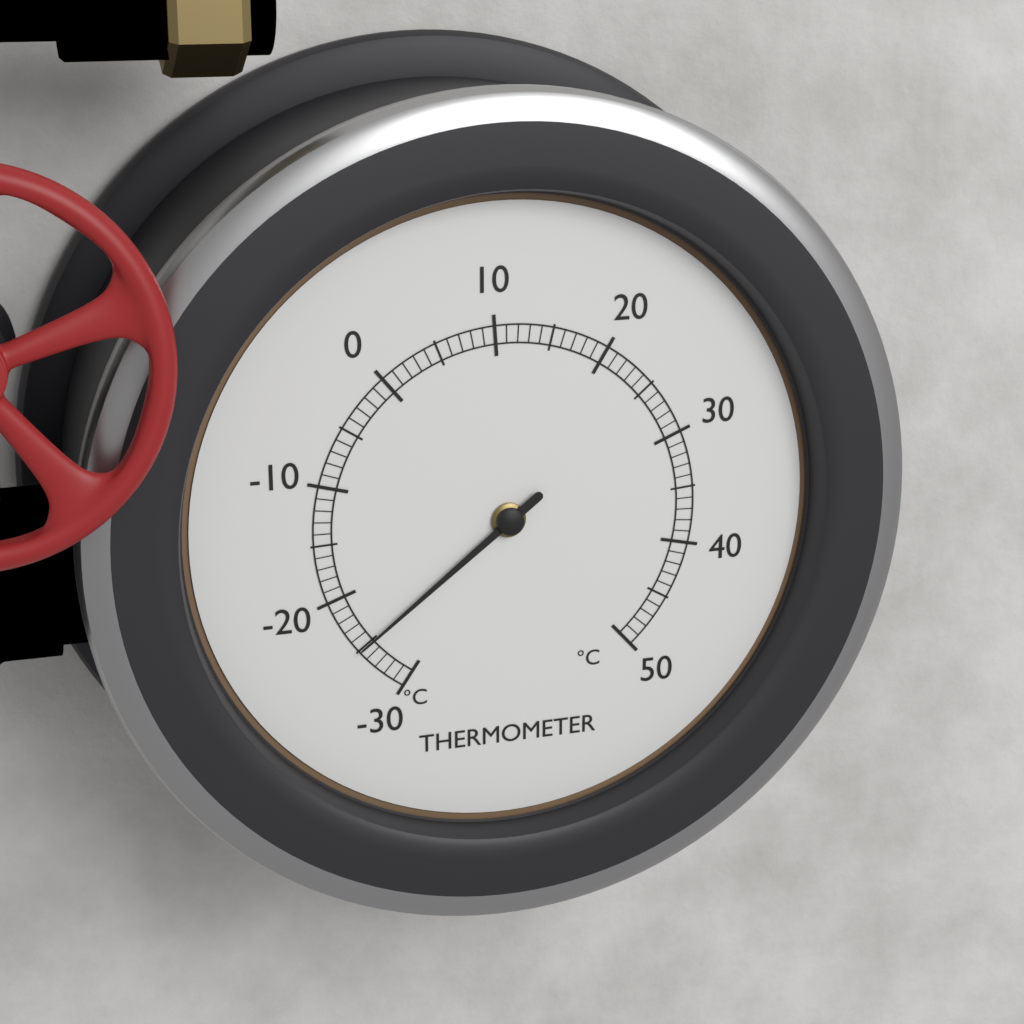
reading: -25 °C
